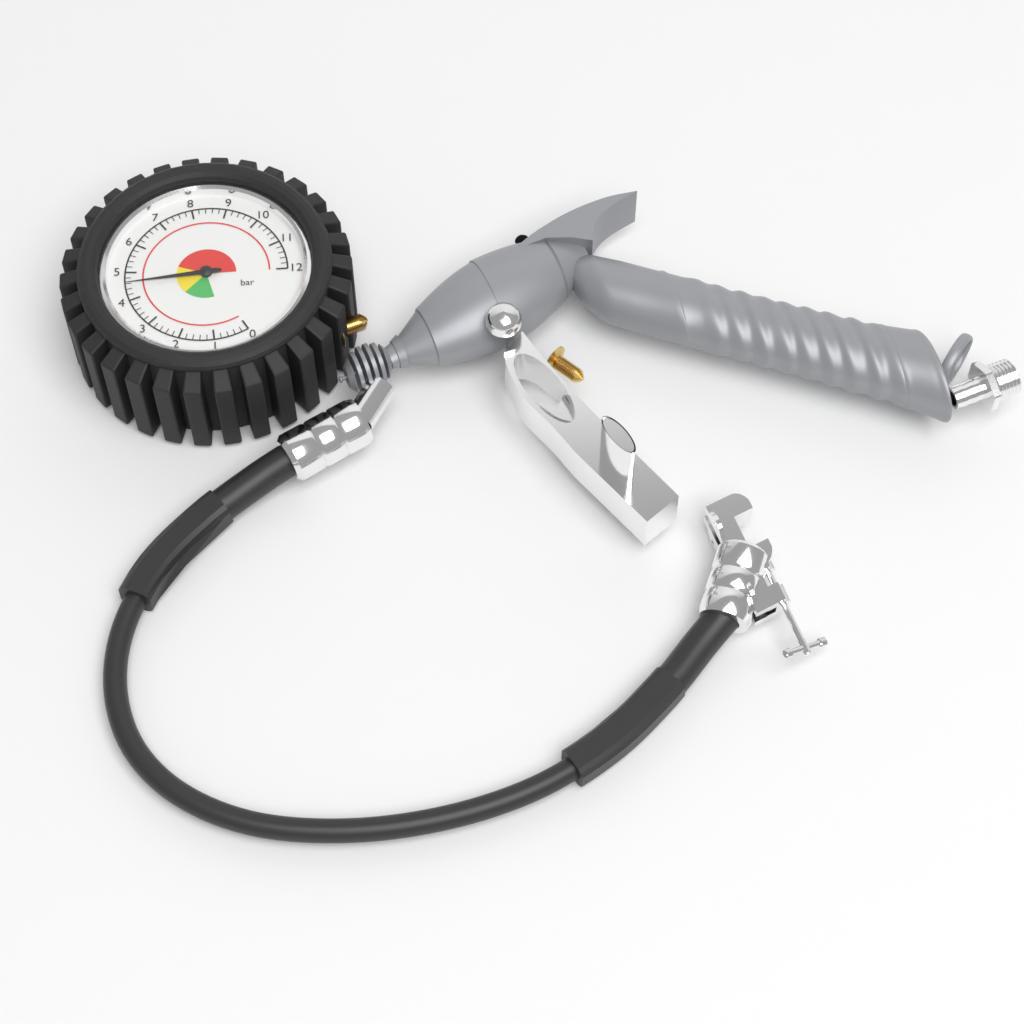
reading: 4.6 bar
